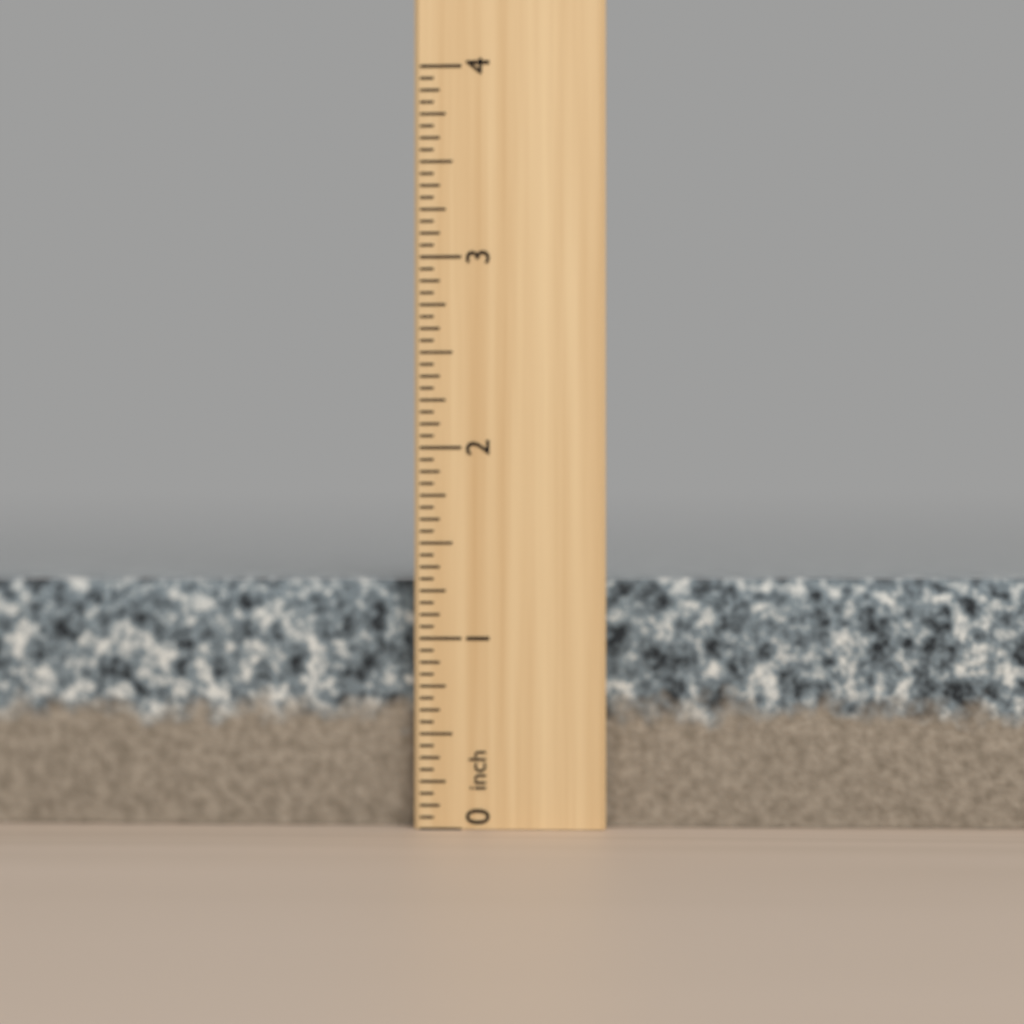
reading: 1.3125 inch
